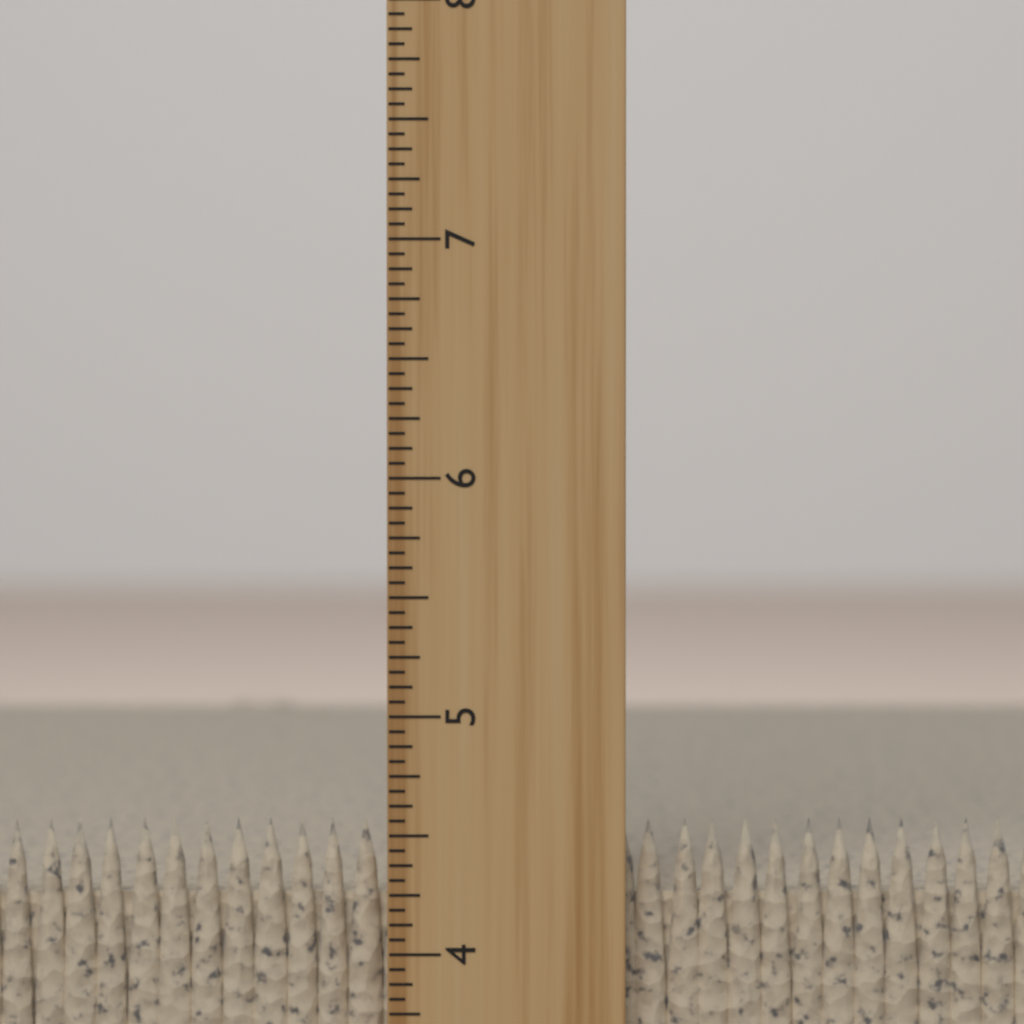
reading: 4.5625 inch
